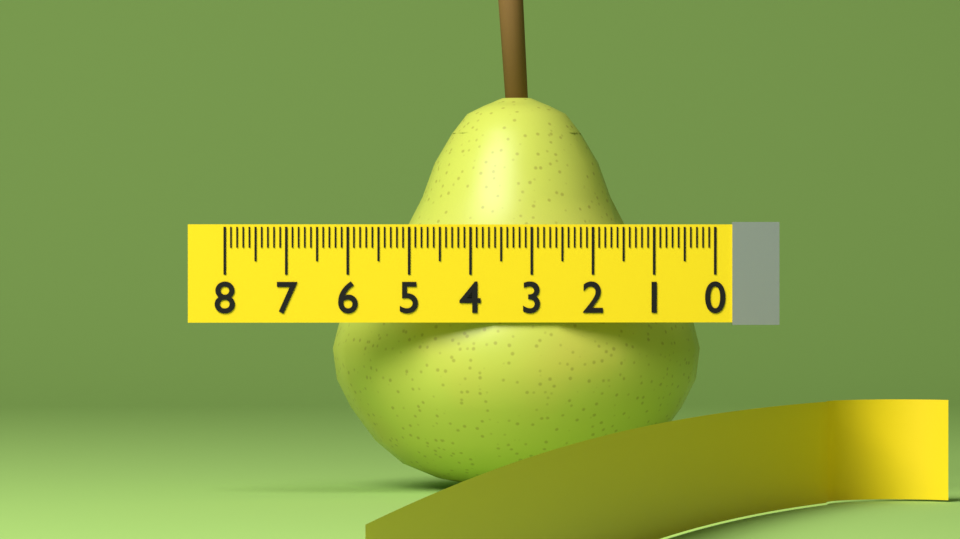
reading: 6.2 (no unit)
